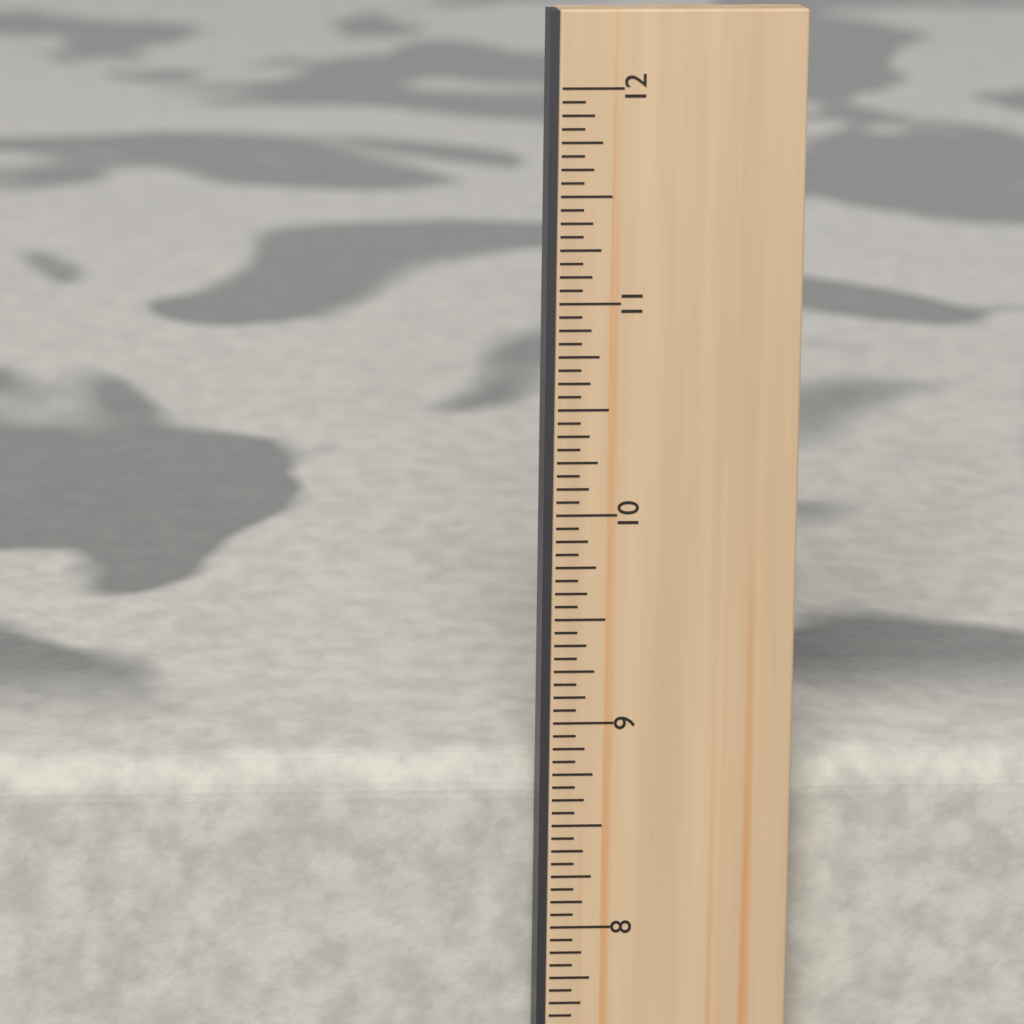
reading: 8.7500 in
